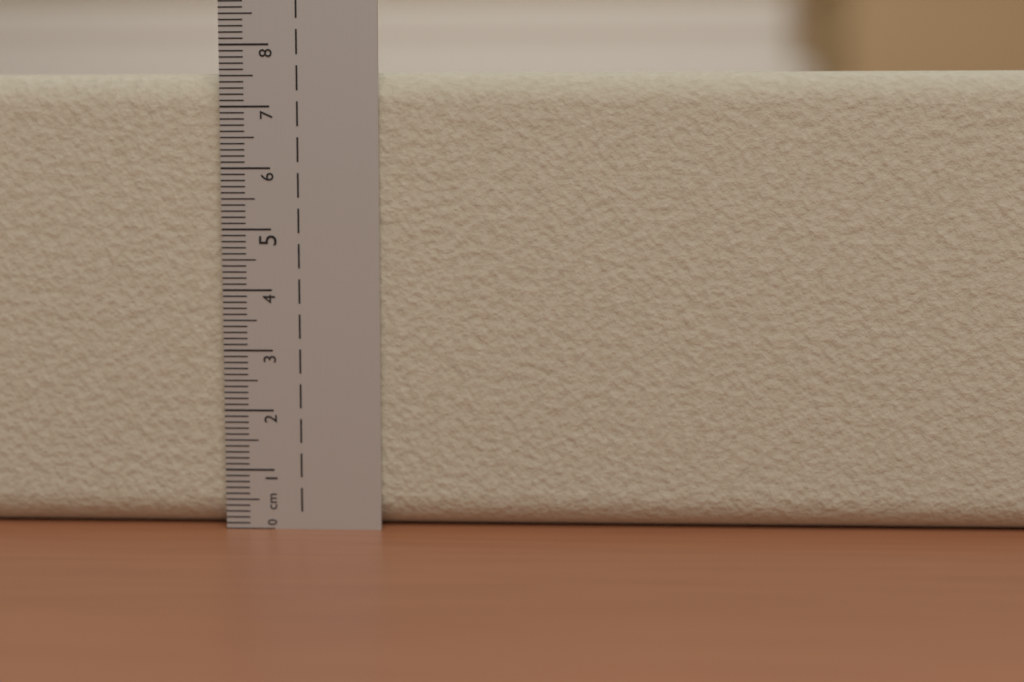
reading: 7.6 cm
